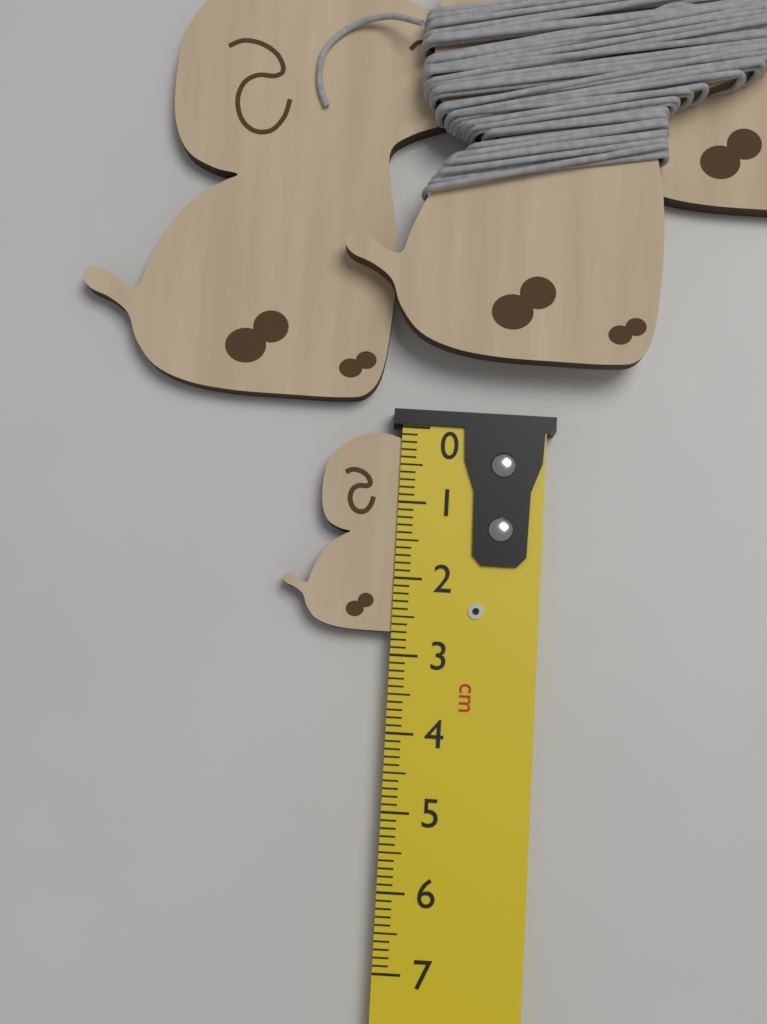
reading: 2.7 cm
